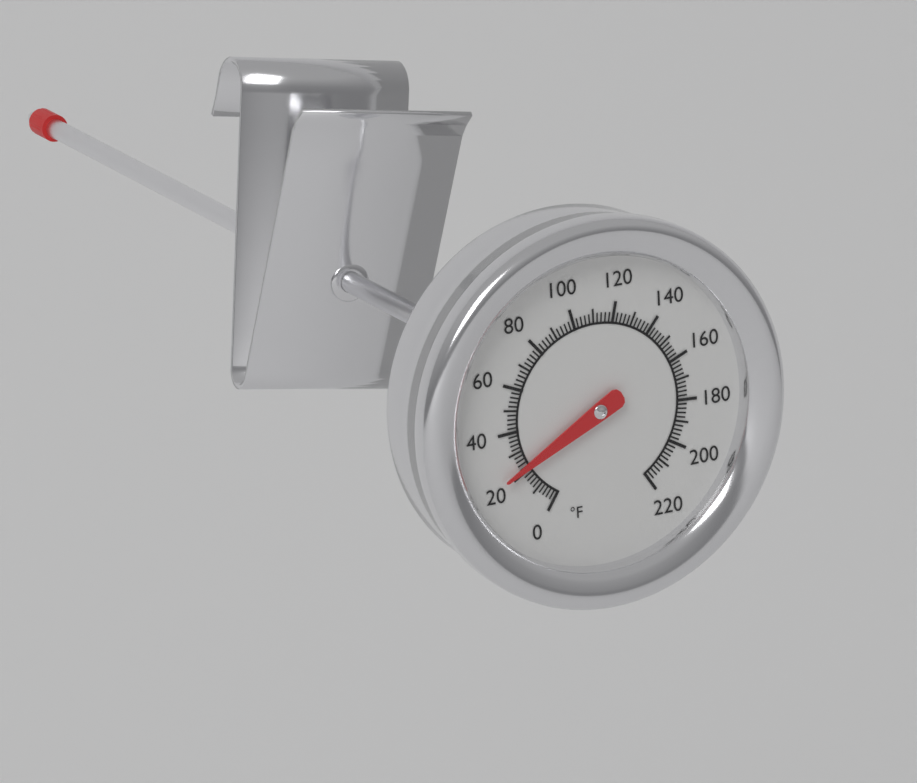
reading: 22 °F
